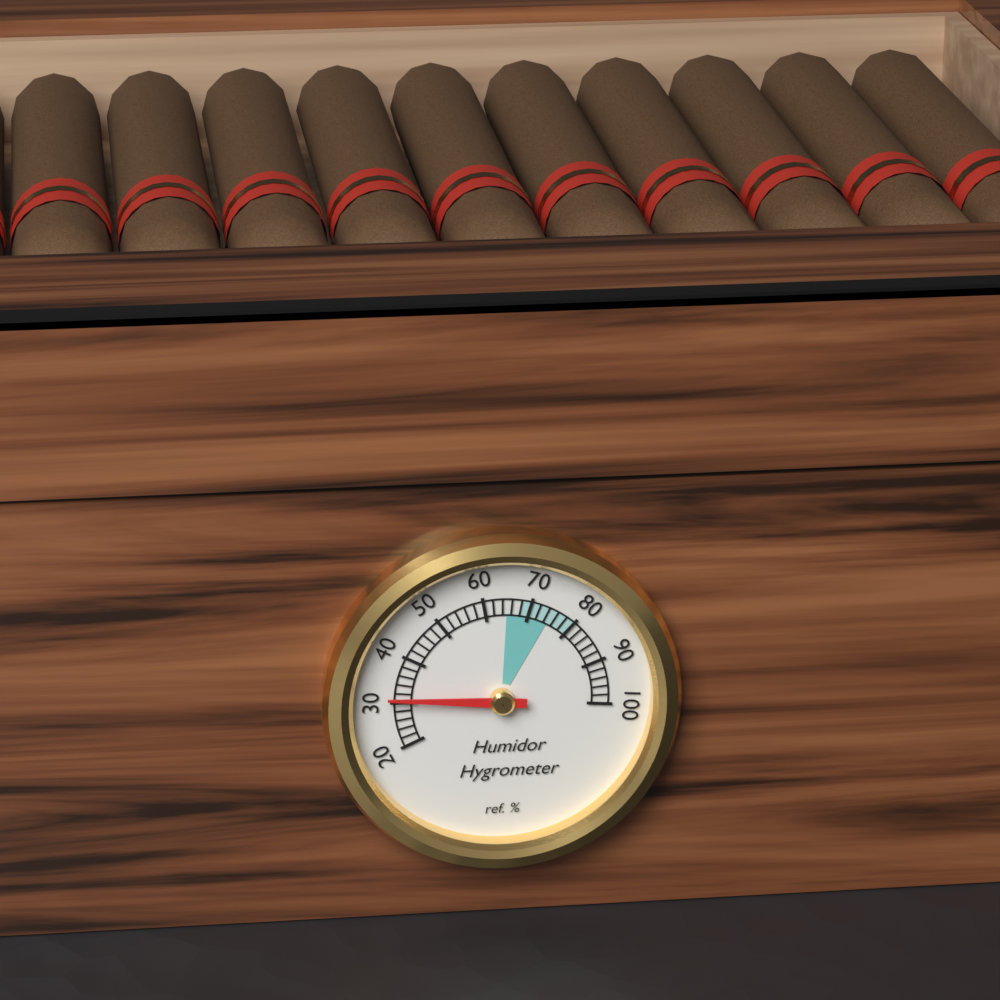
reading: 31 %
